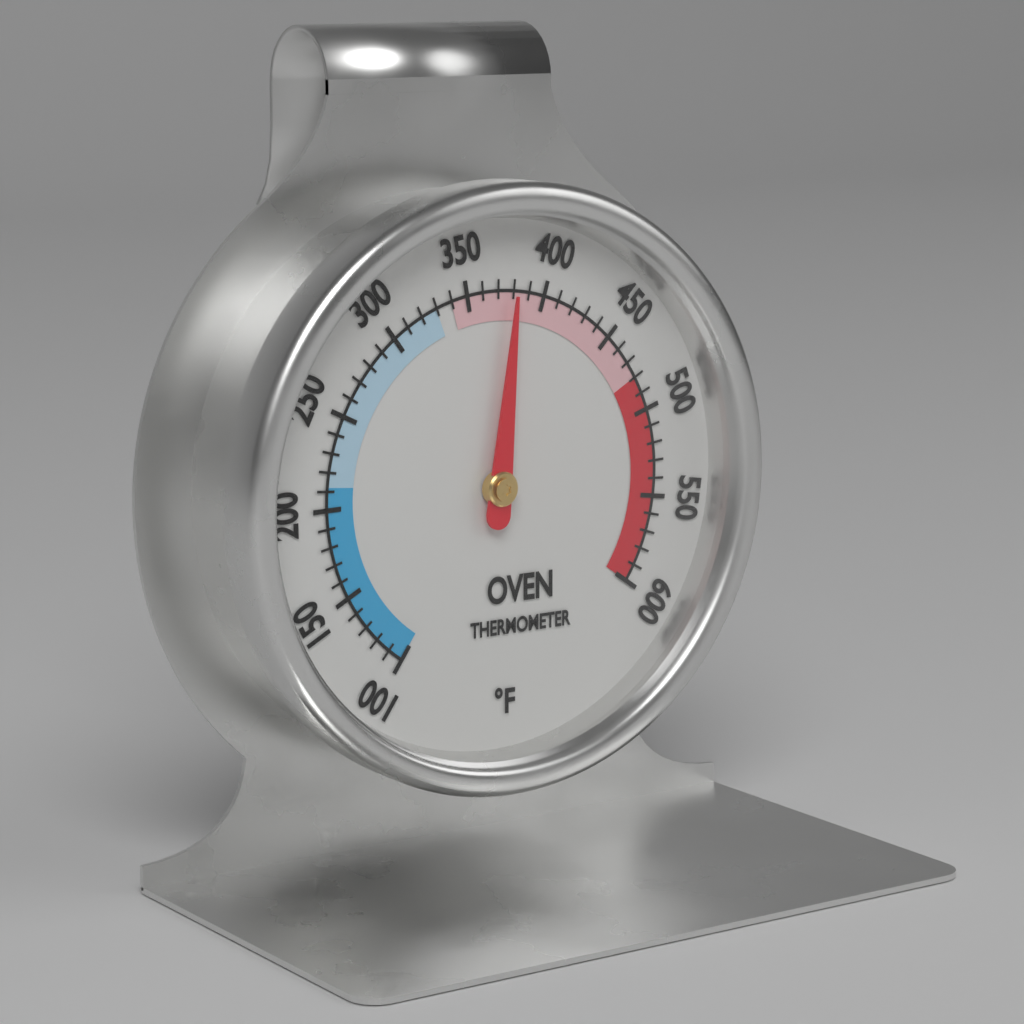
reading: 380 °F
